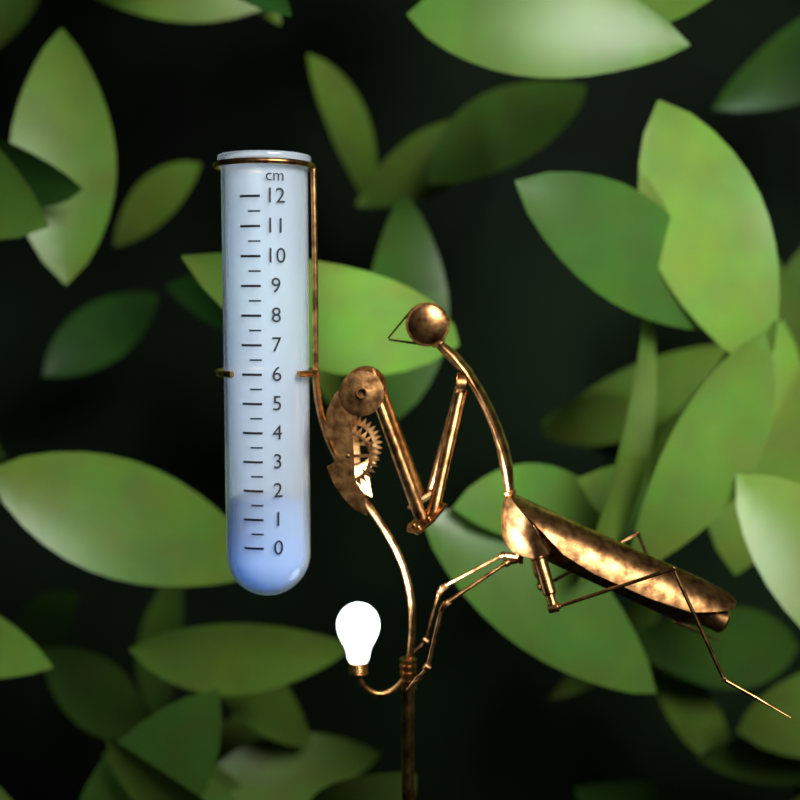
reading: 1.5 cm
